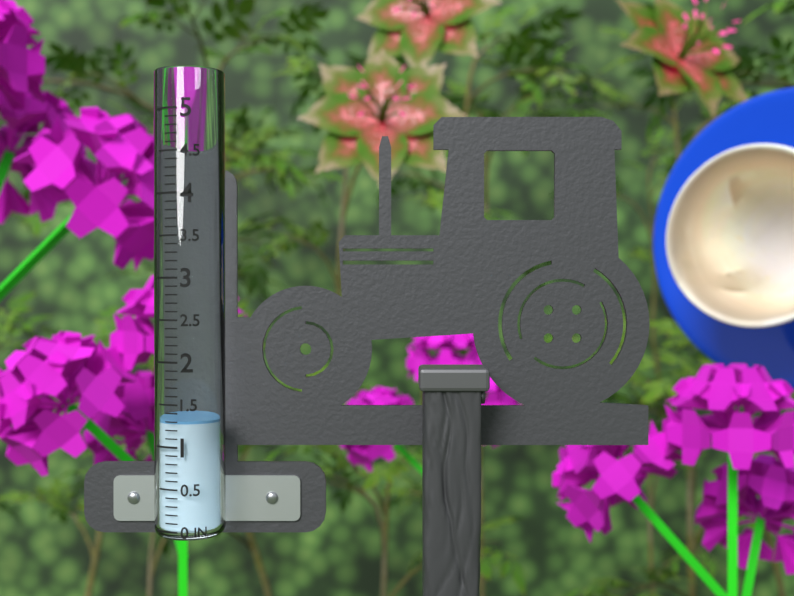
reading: 1.3 in
